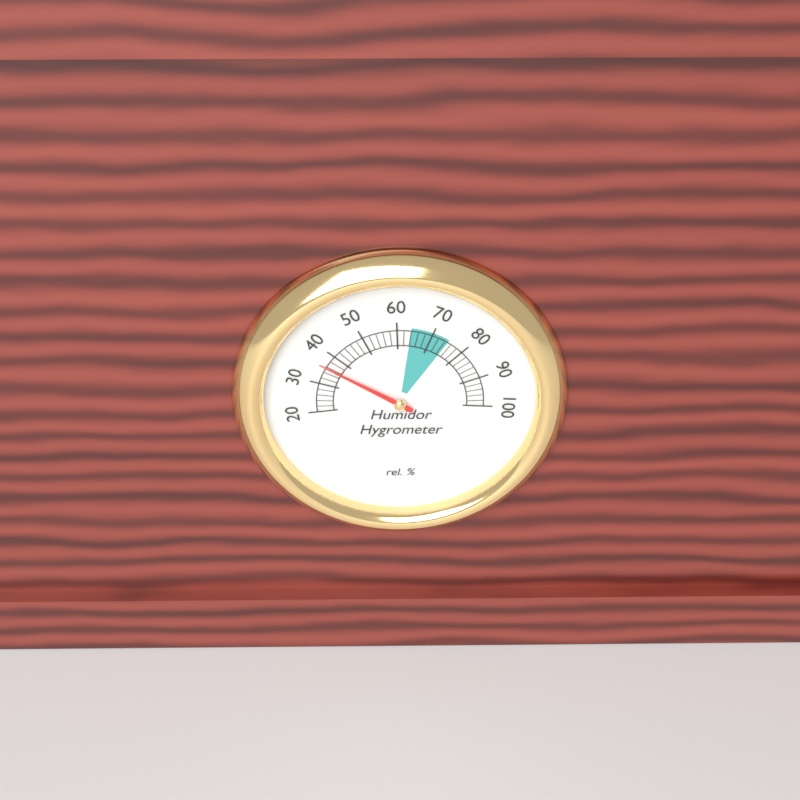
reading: 36 %
